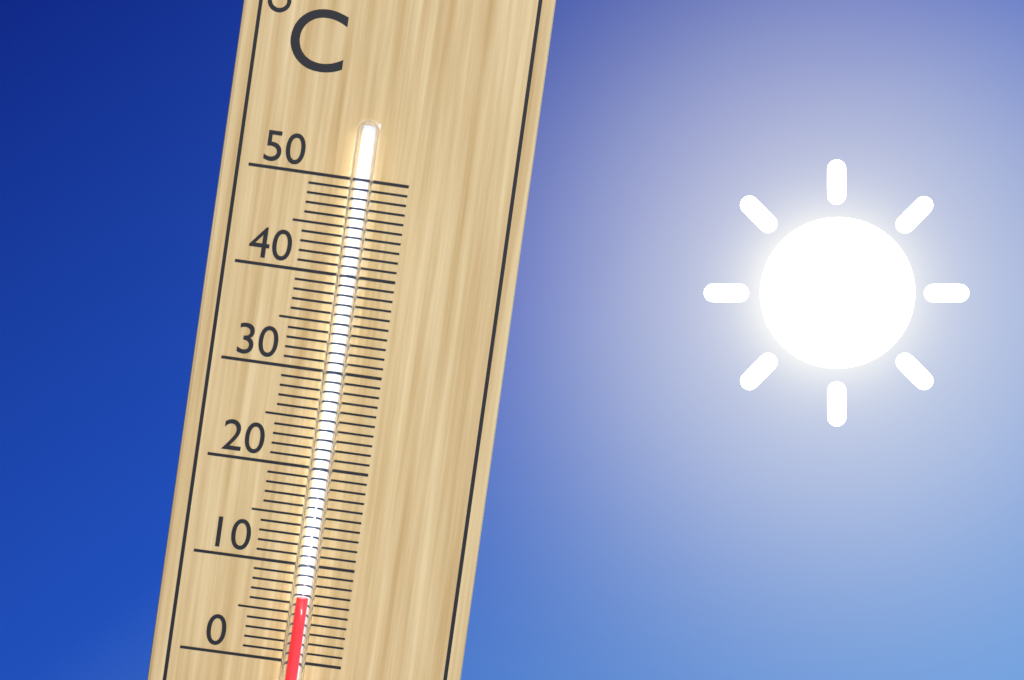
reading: 7 °C
